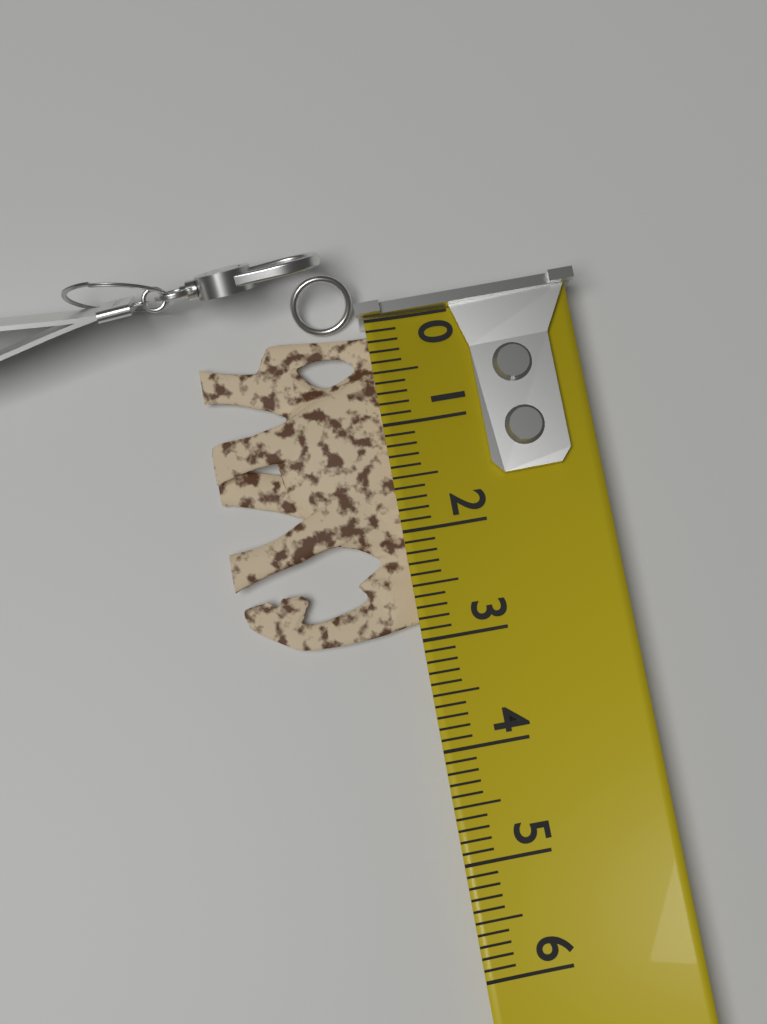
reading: 2.9 (no unit)
